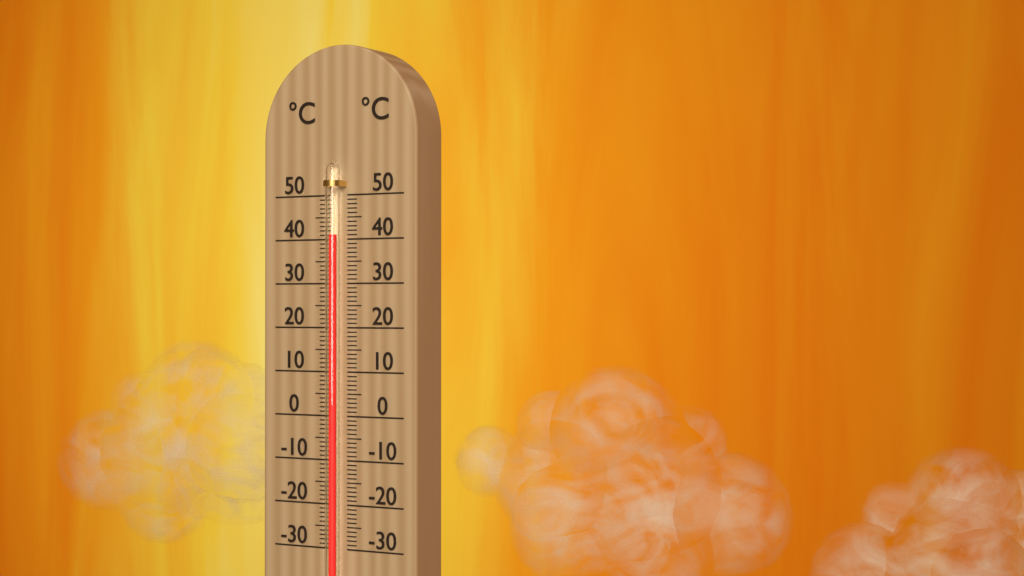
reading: 41 °C
